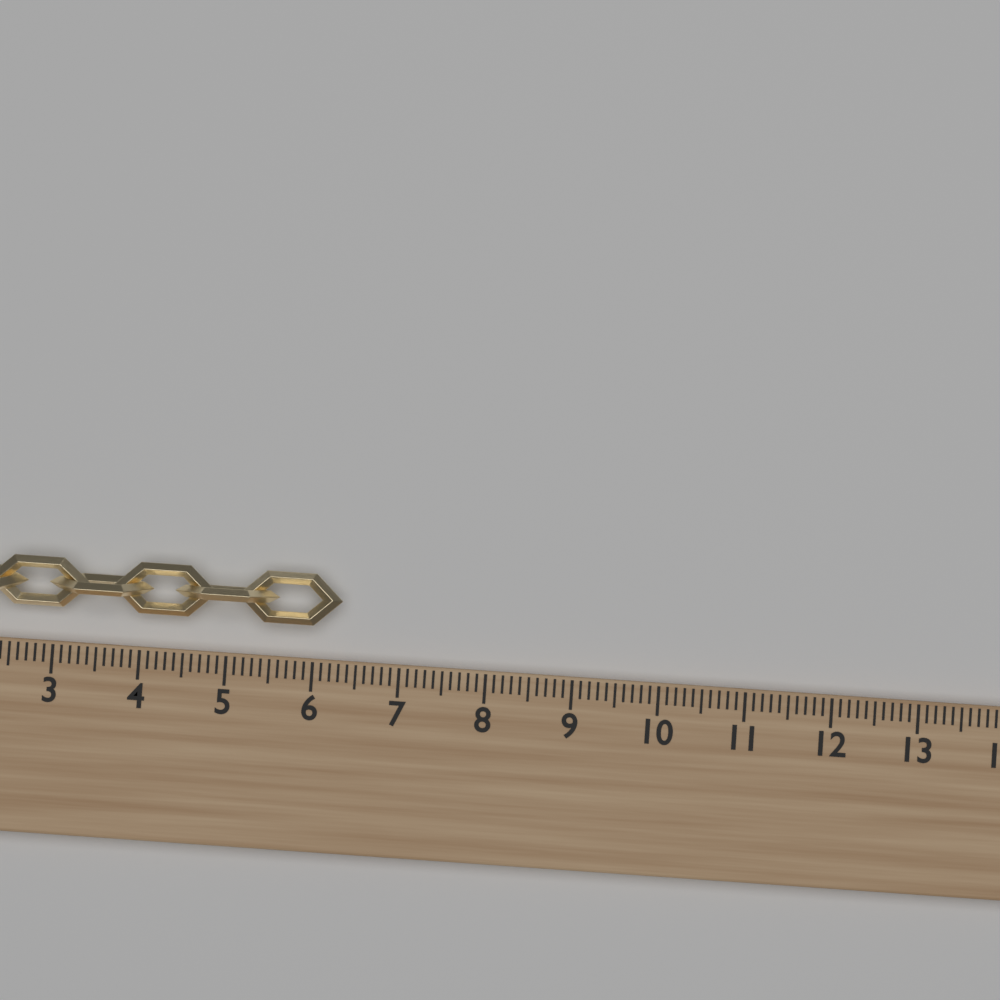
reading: 6.3 (no unit)
